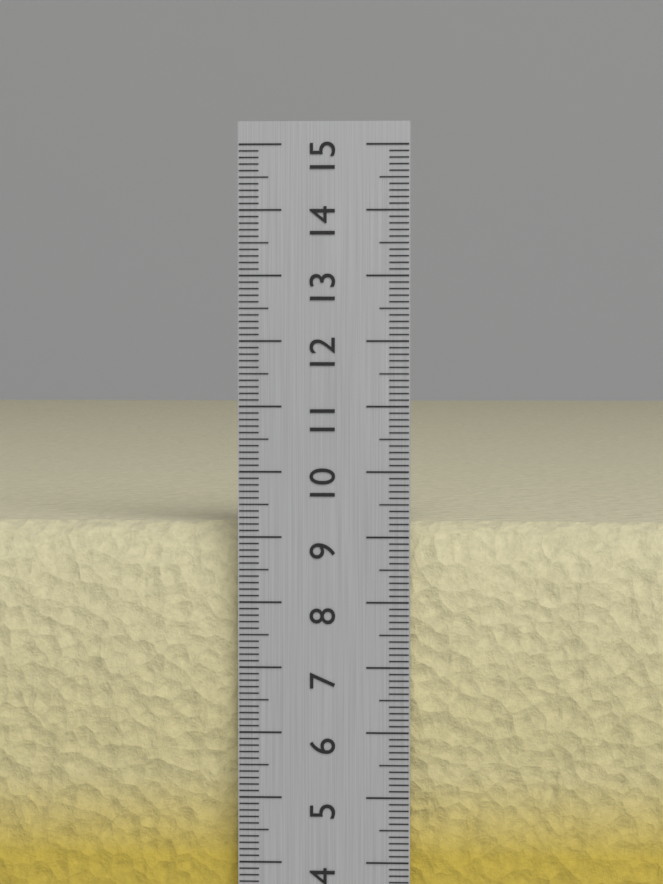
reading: 9.2 cm
